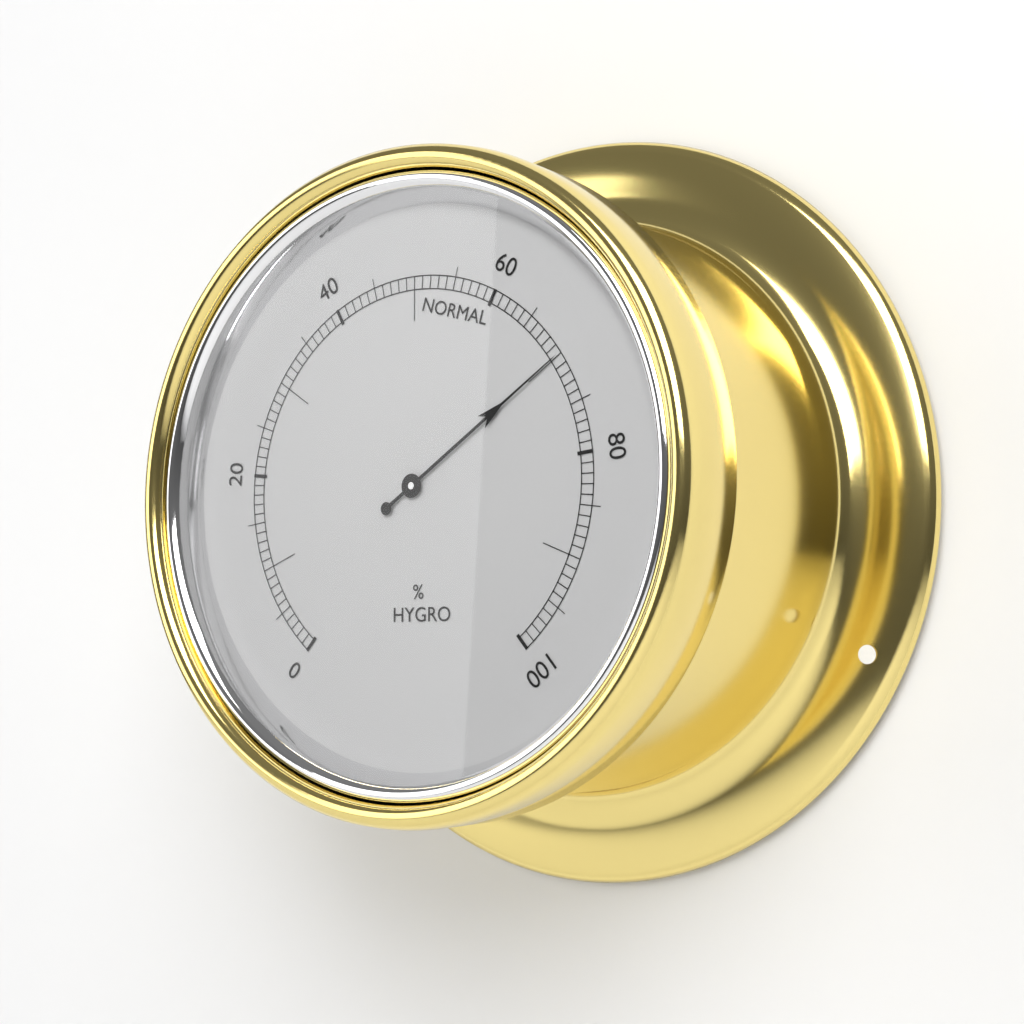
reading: 70 %
